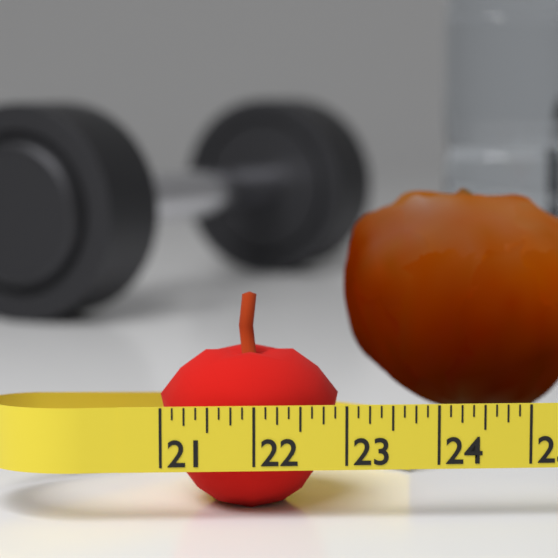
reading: 23.000 (no unit)
